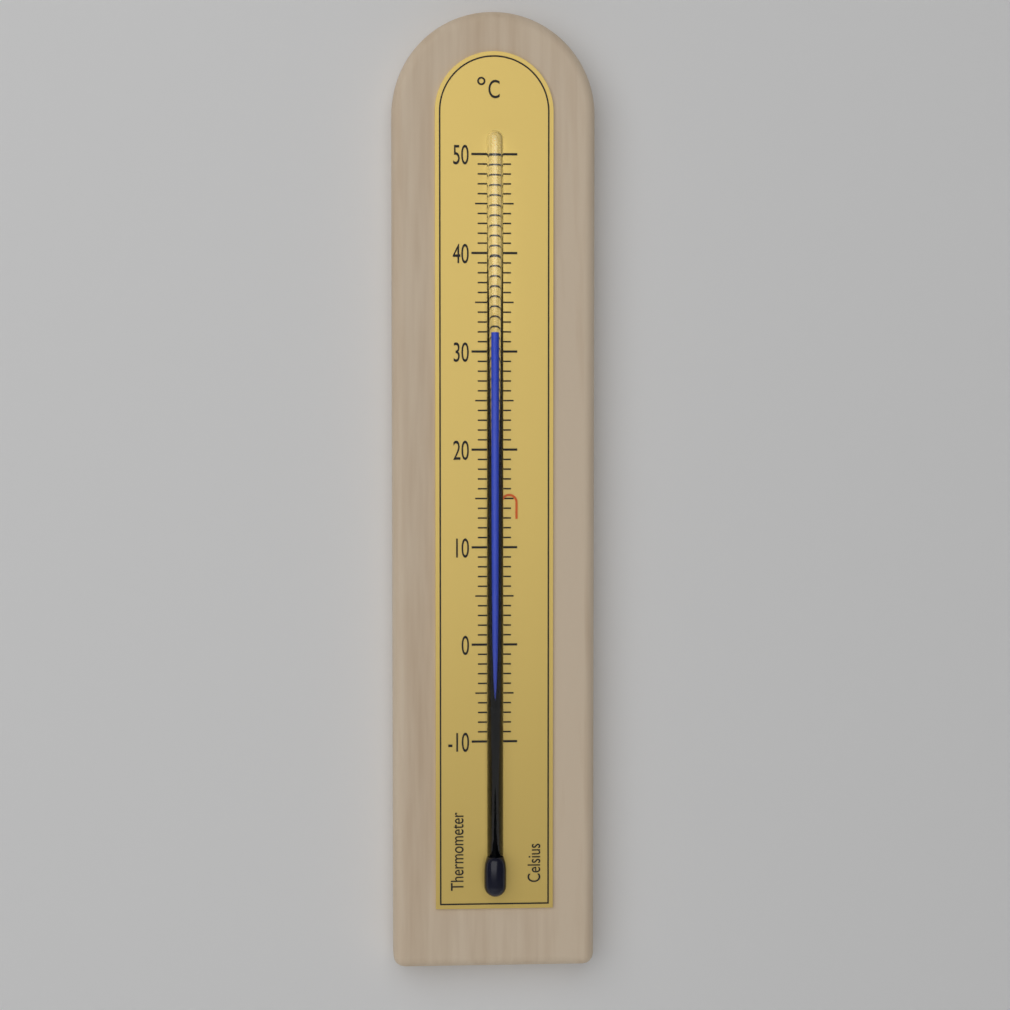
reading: 32 °C
